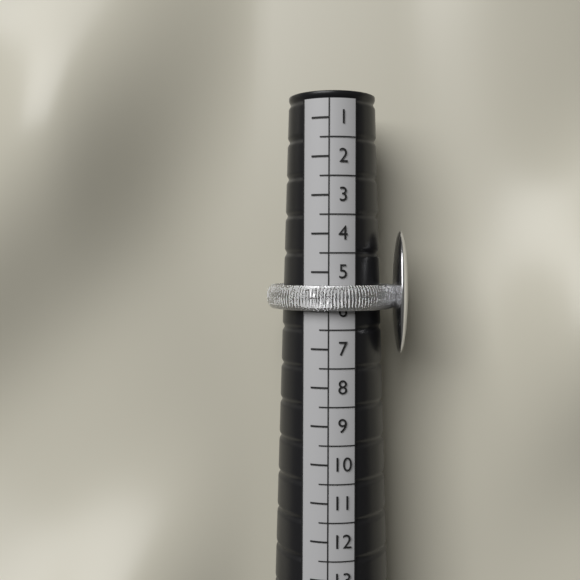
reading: 6.0 (no unit)
